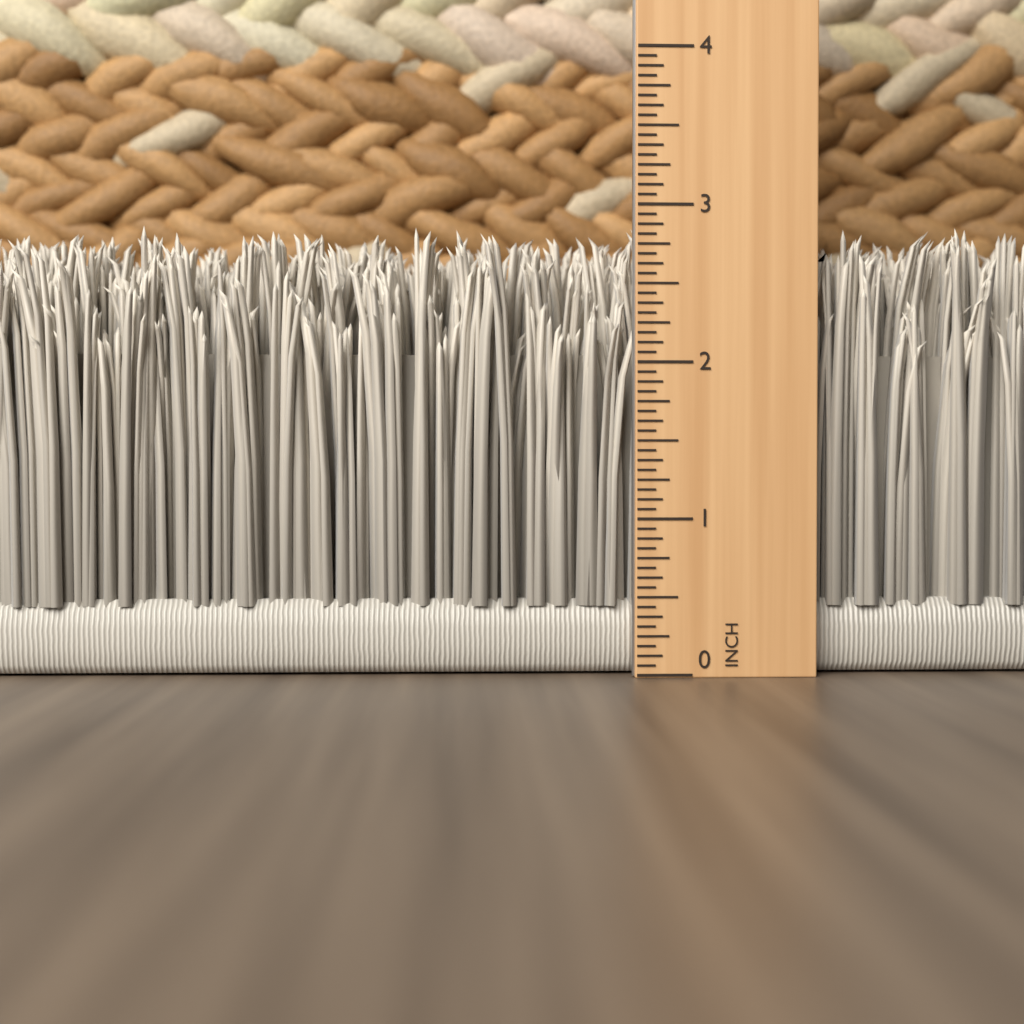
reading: 2.8750 in
